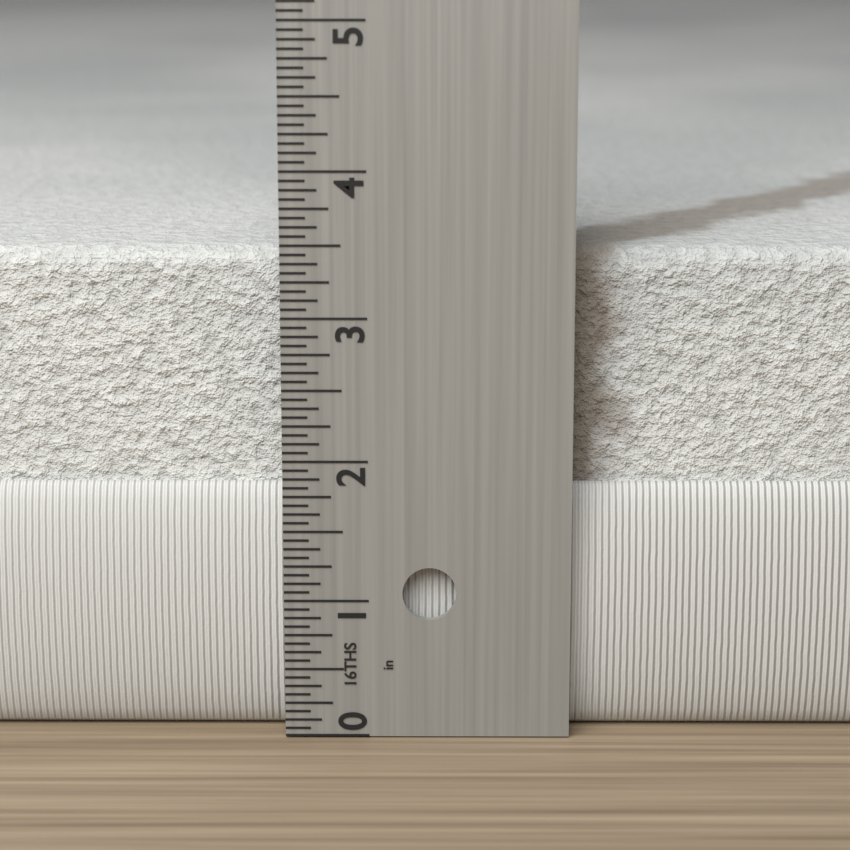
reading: 3.4375 in
